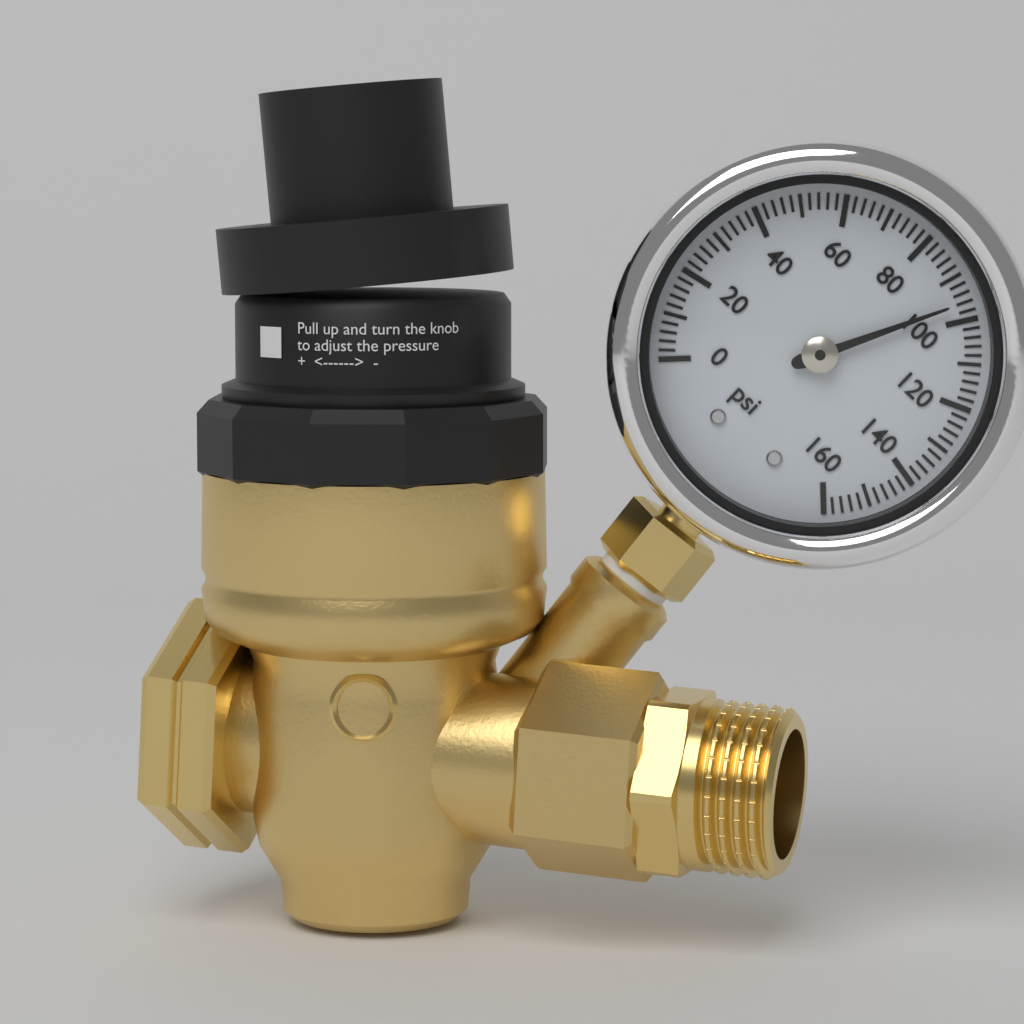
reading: 96 psi
